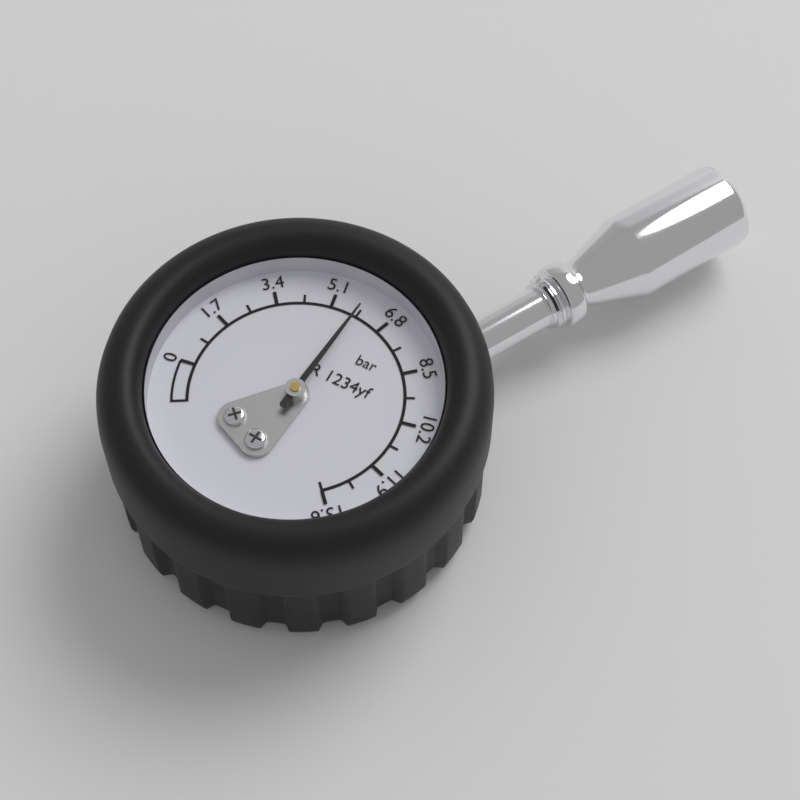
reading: 5.95 bar
